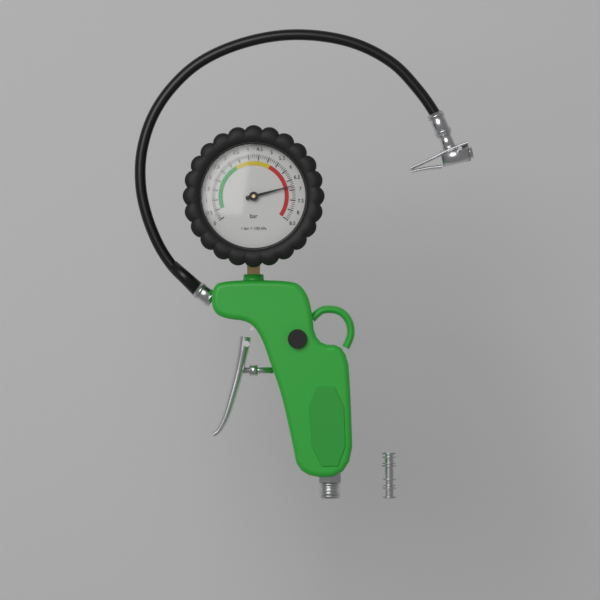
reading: 6.8 bar
